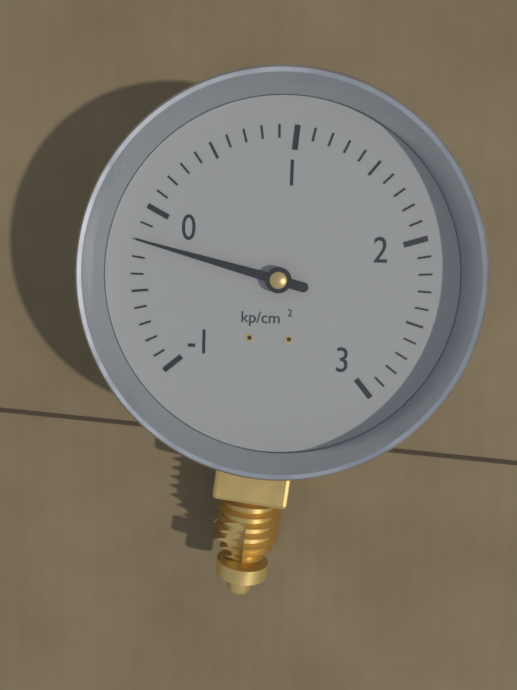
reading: -0.2 kp/cm²
